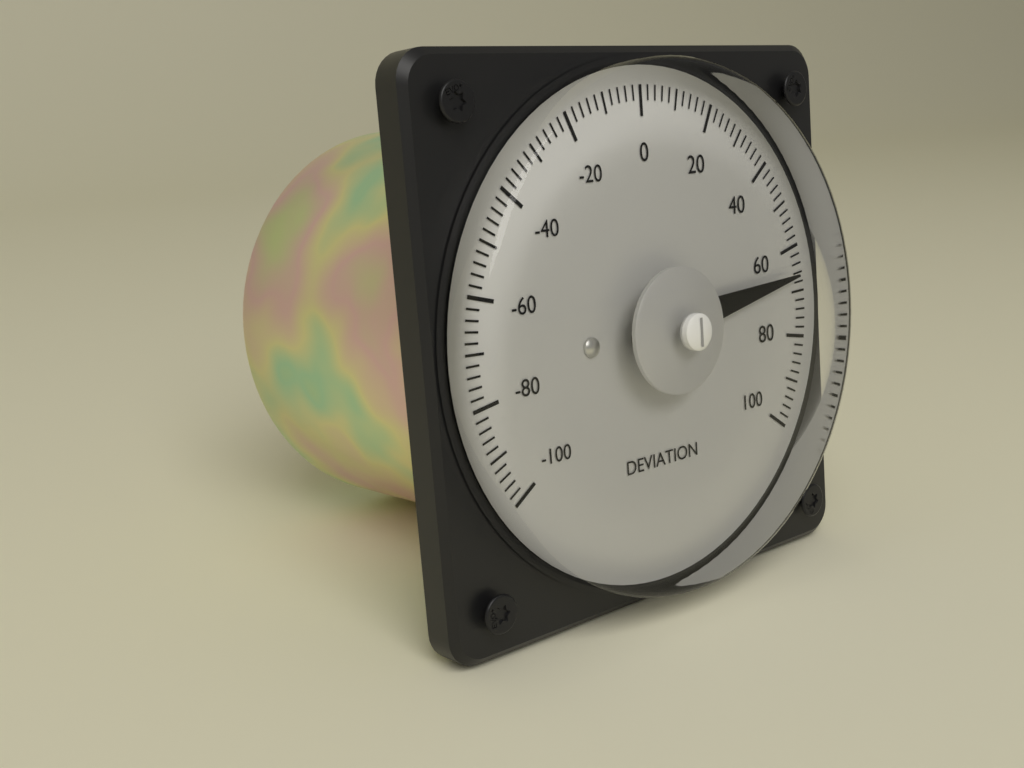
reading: 66 (no unit)
